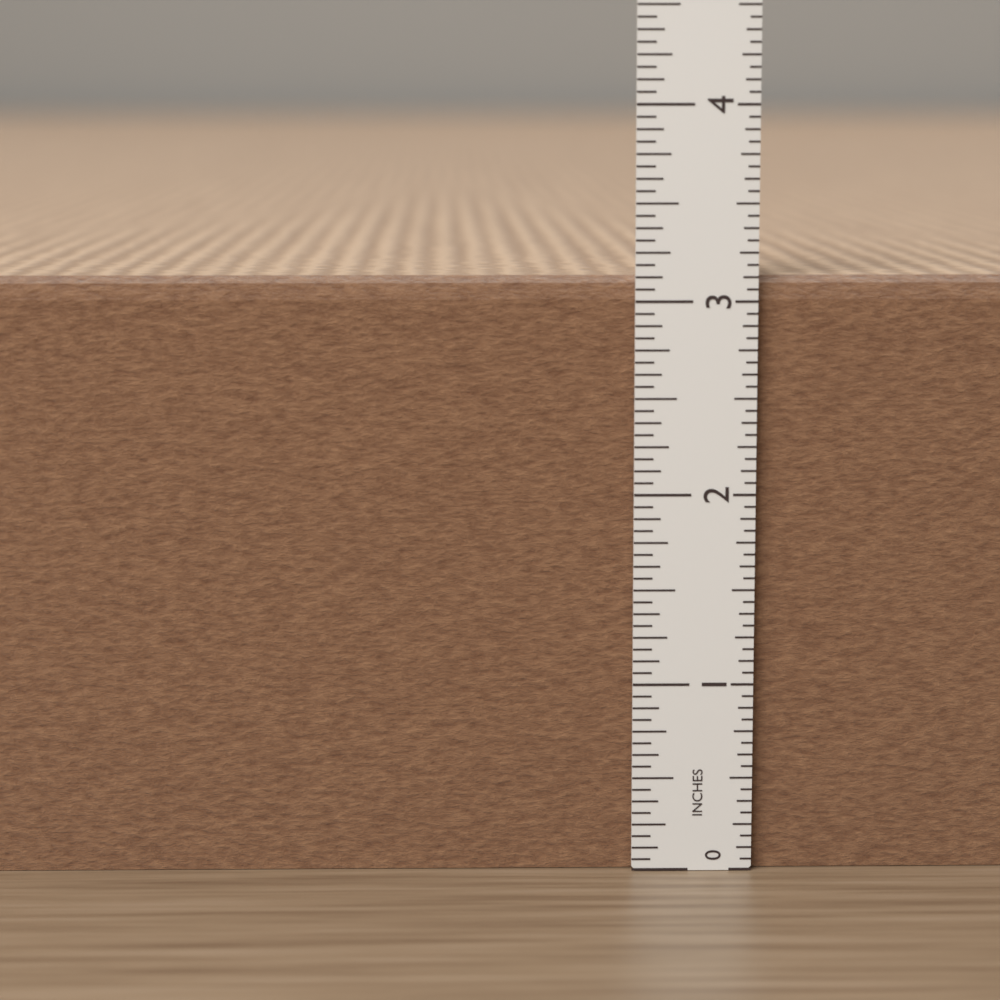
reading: 3.1250 in
